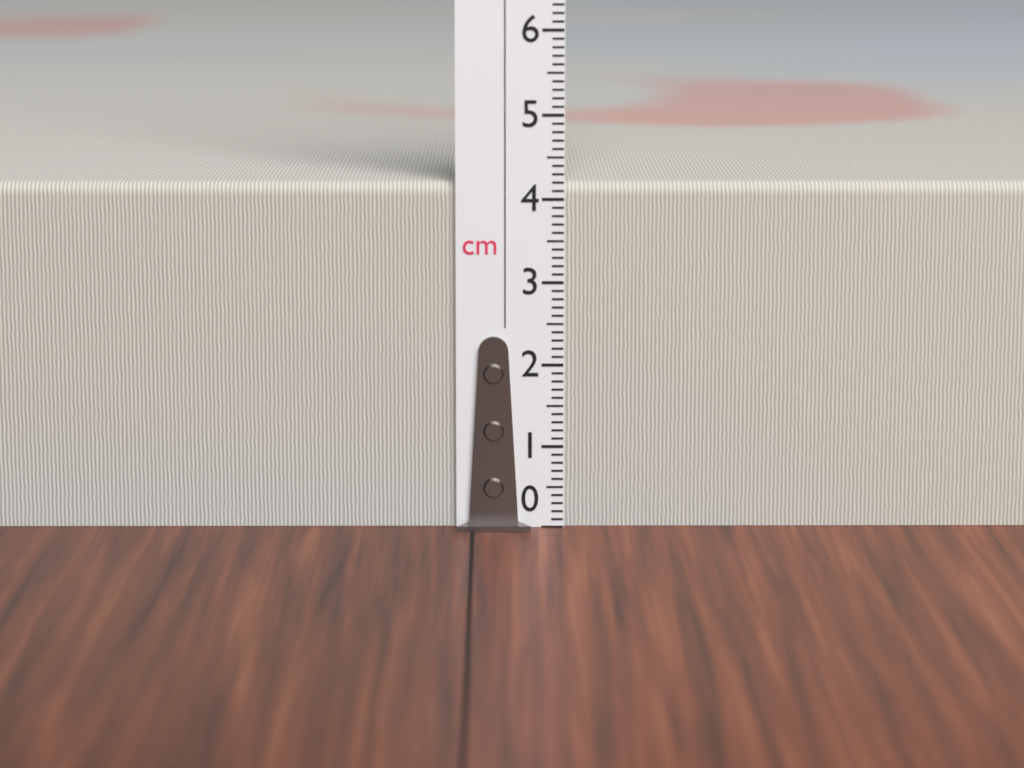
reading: 4.2 cm
